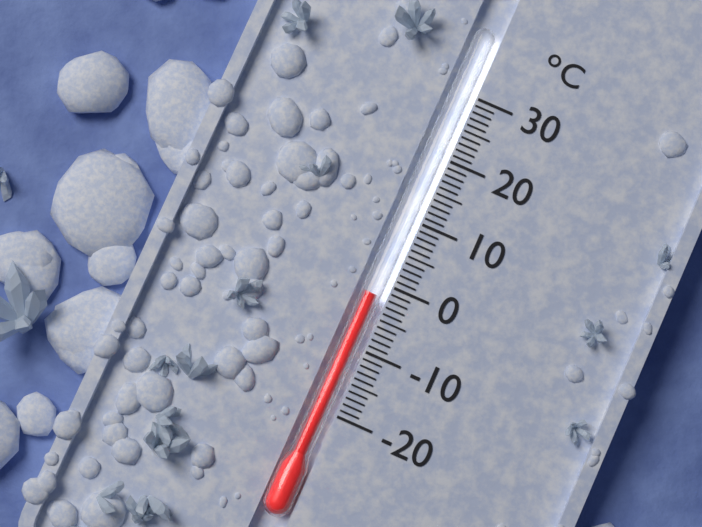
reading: -2 °C
